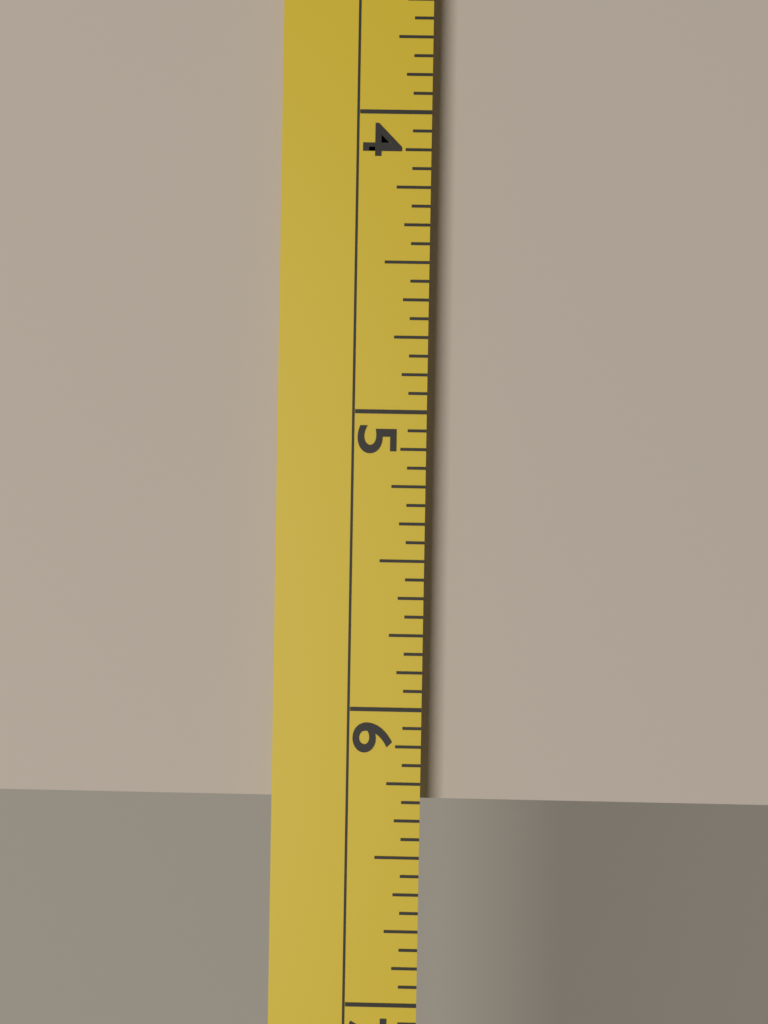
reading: 6.3125 (no unit)
